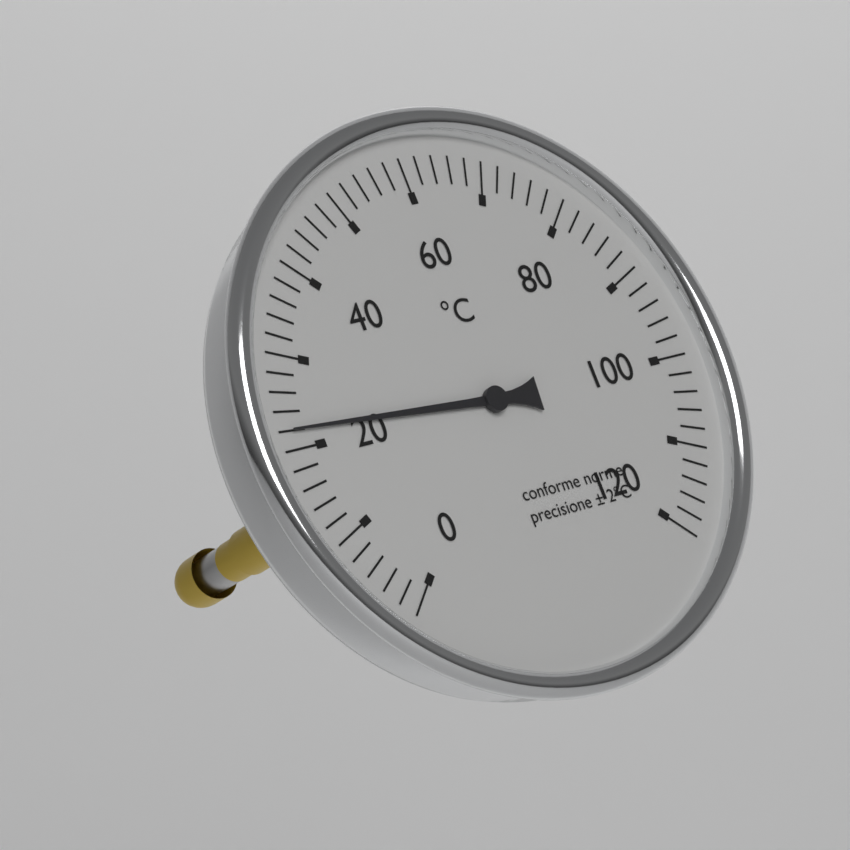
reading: 22 °C
